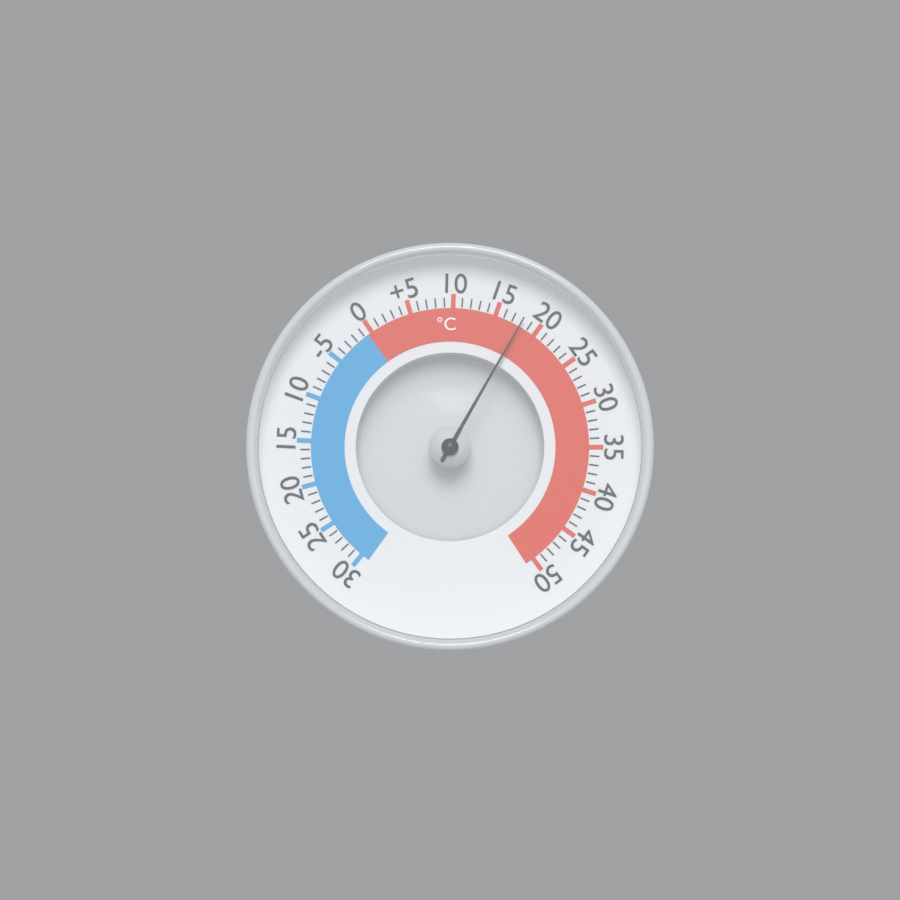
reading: 18 °C
